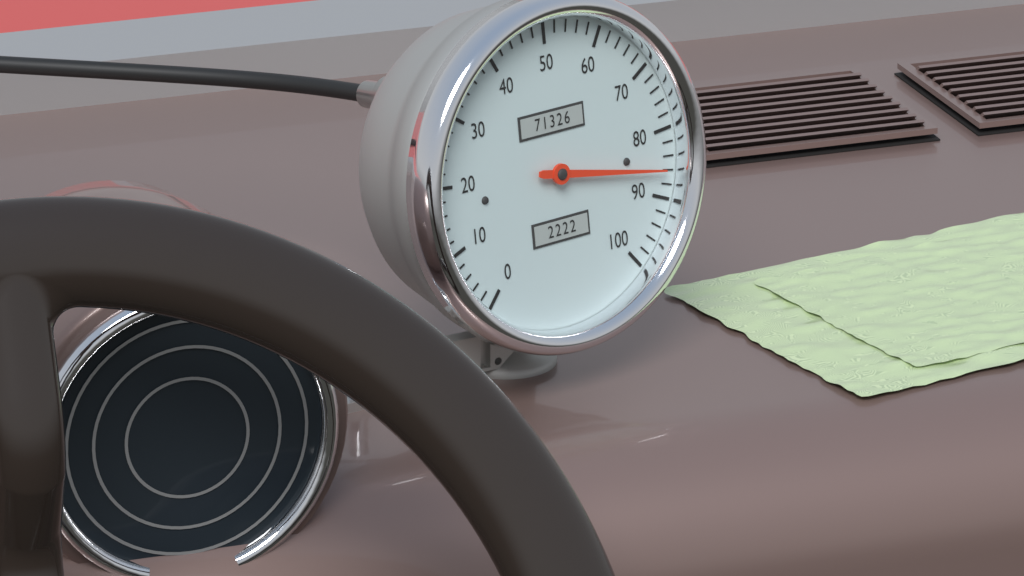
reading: 86 (no unit)
